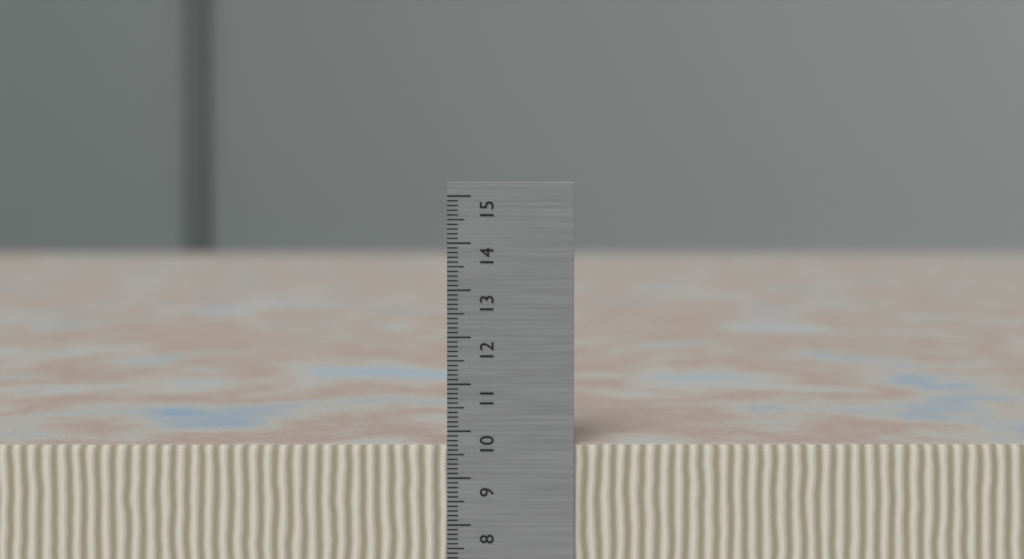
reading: 9.7 cm
